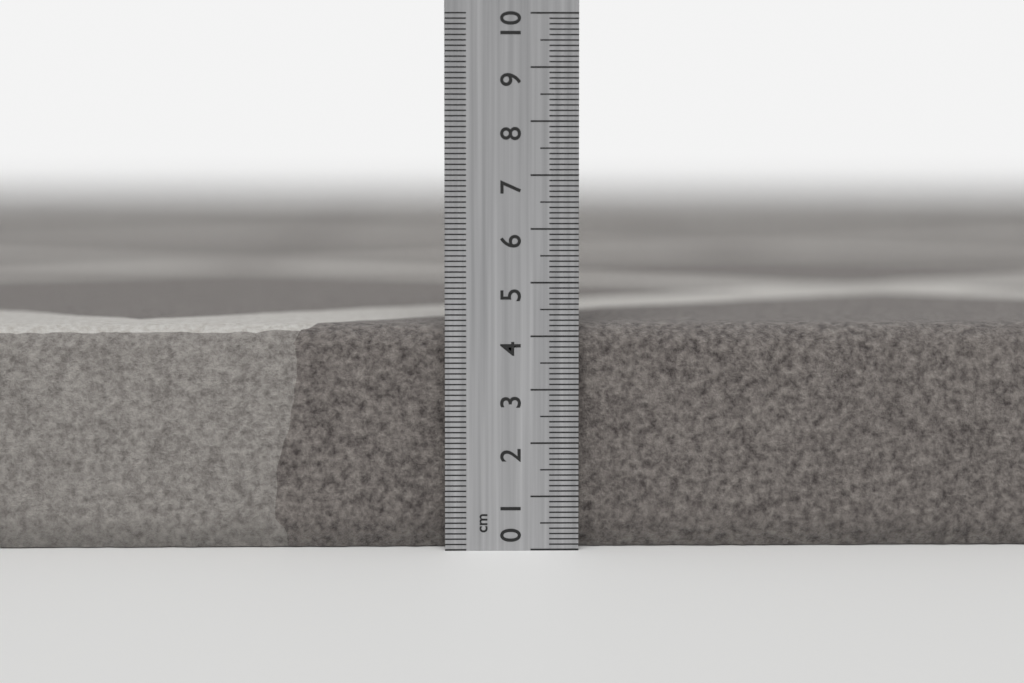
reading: 4.2 cm
